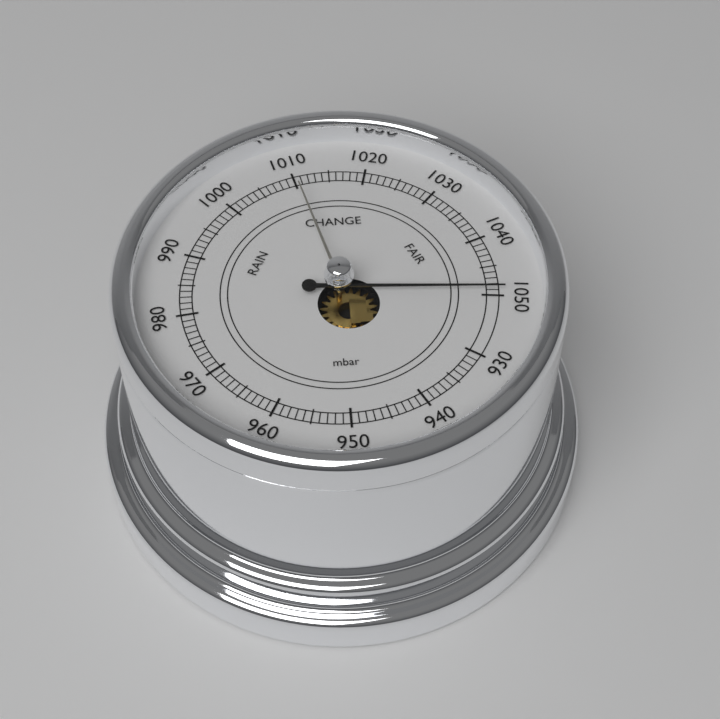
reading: 1049 mbar
